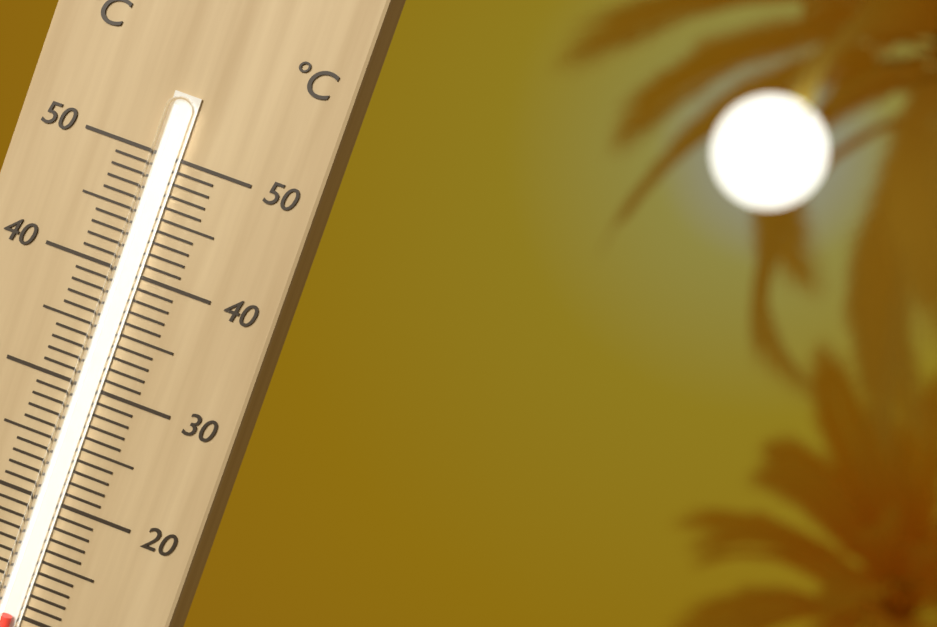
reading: 10 °C
